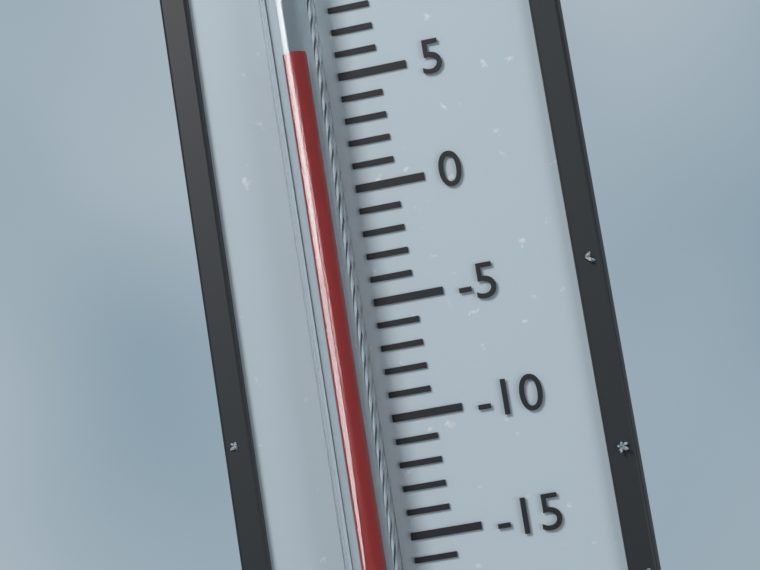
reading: 6 °C
